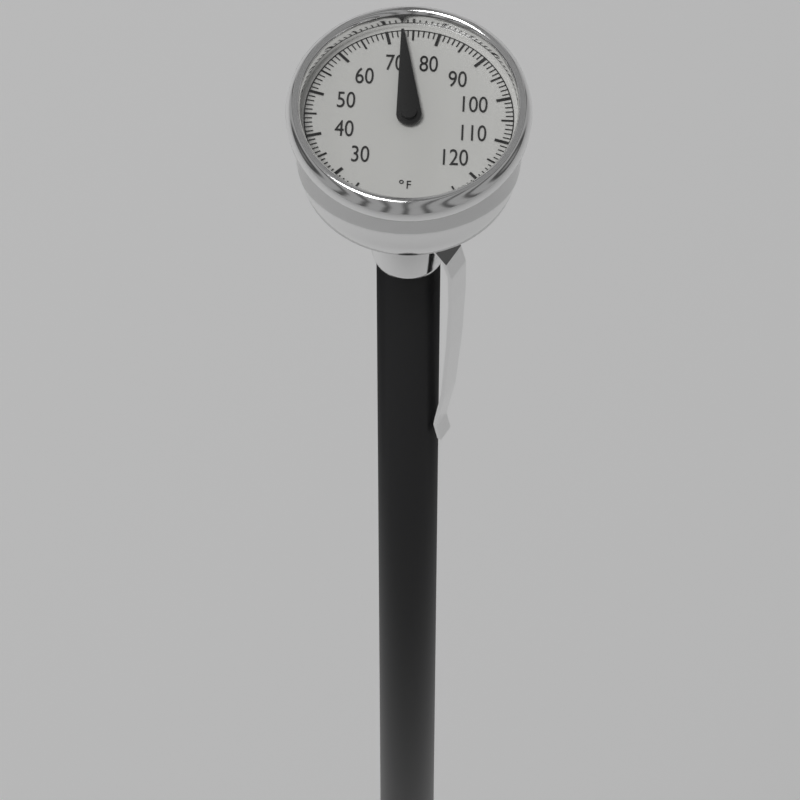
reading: 73 °F
